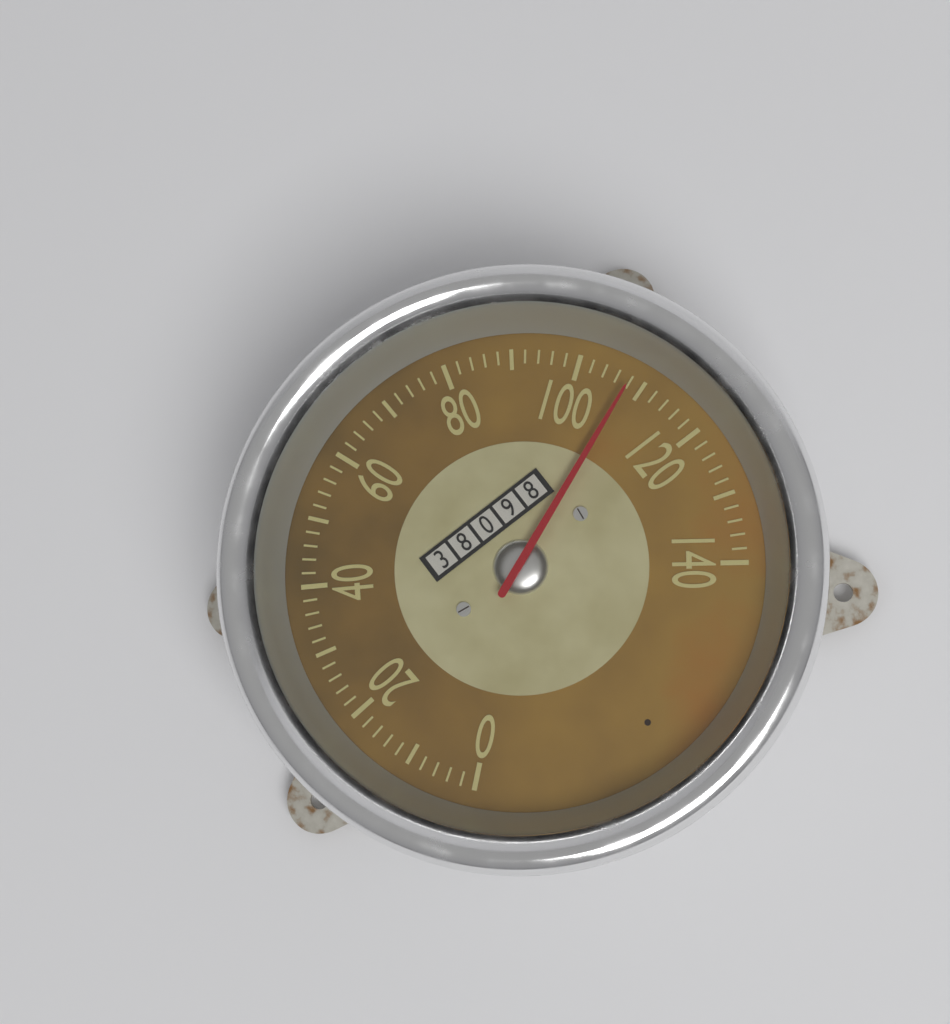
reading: 108 (no unit)
